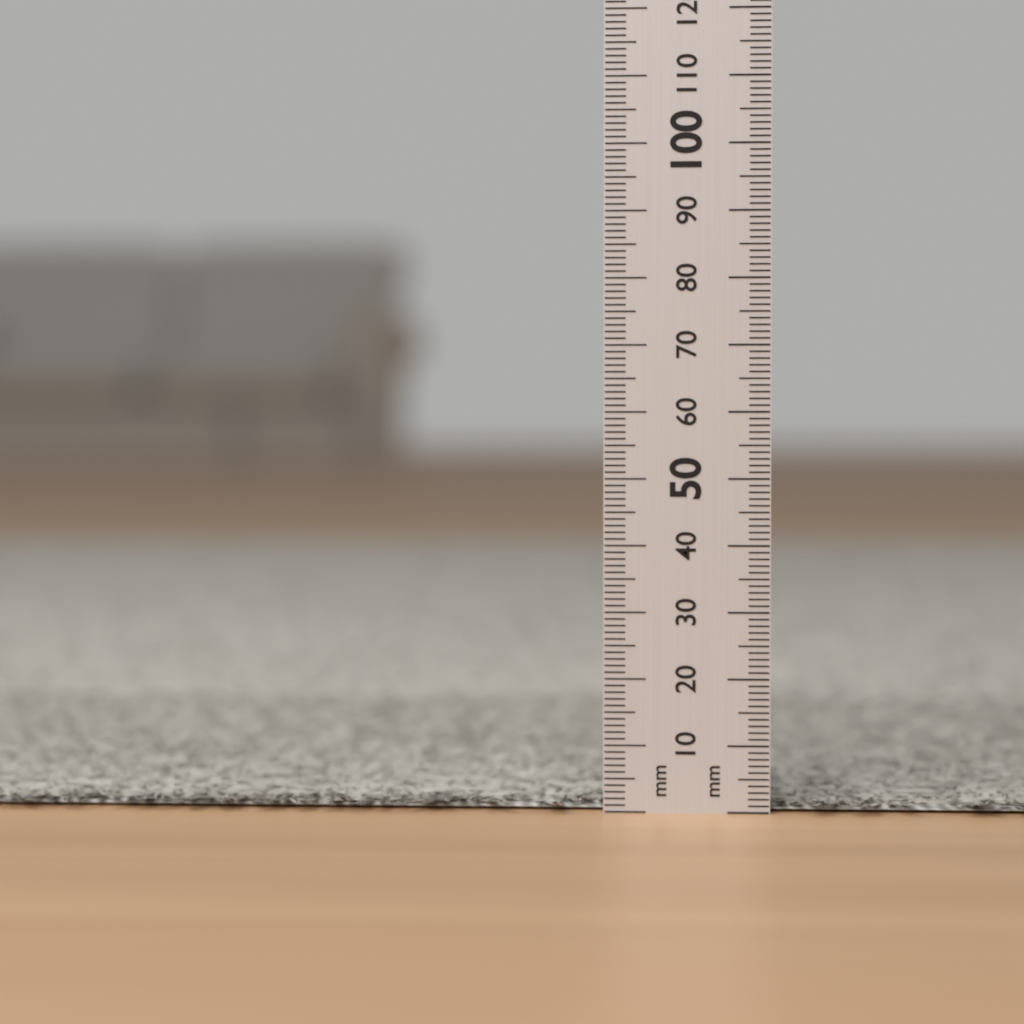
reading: 2 mm
